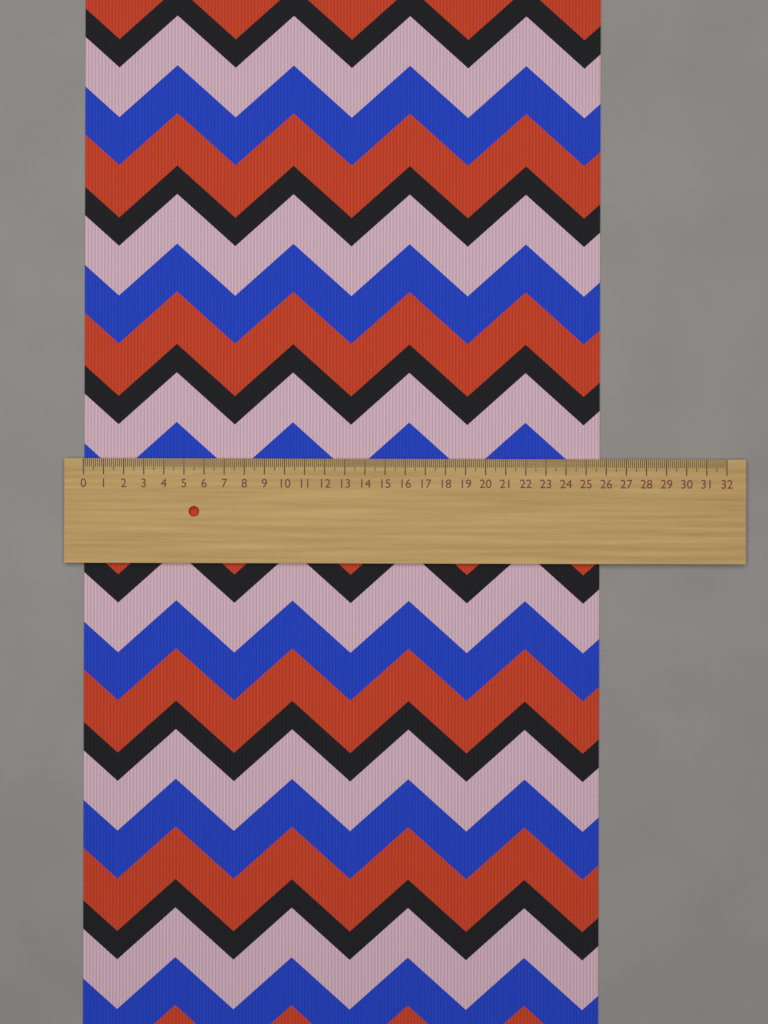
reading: 25.7 (no unit)
